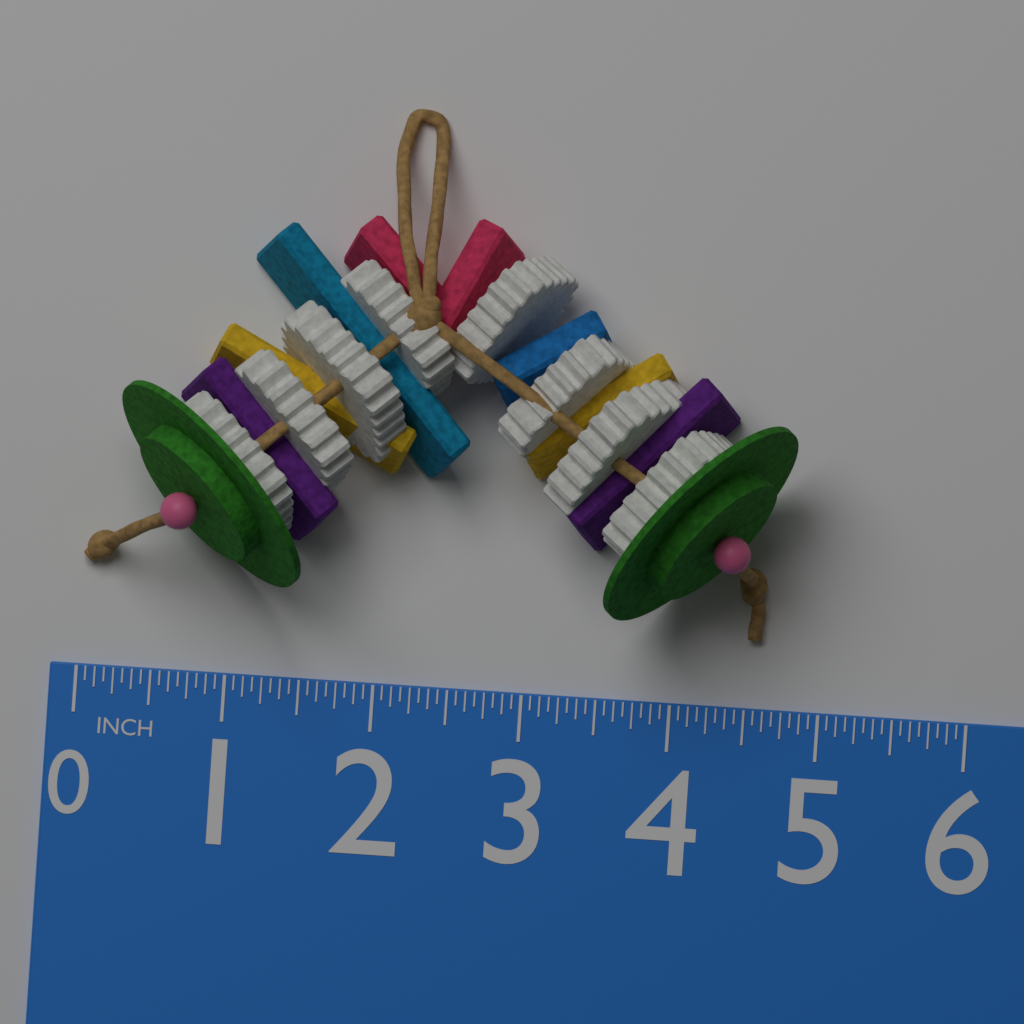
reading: 4.7500 in
